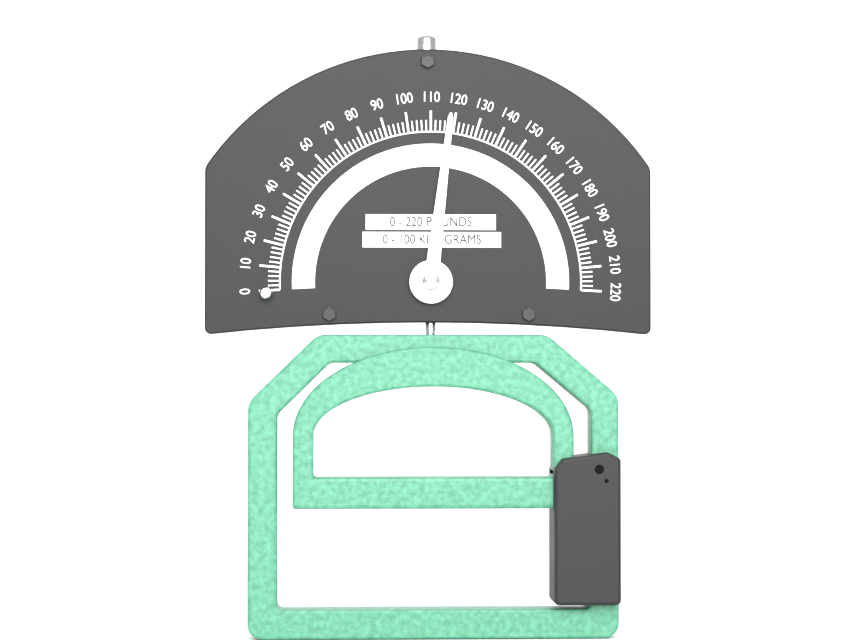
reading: 118 lb
